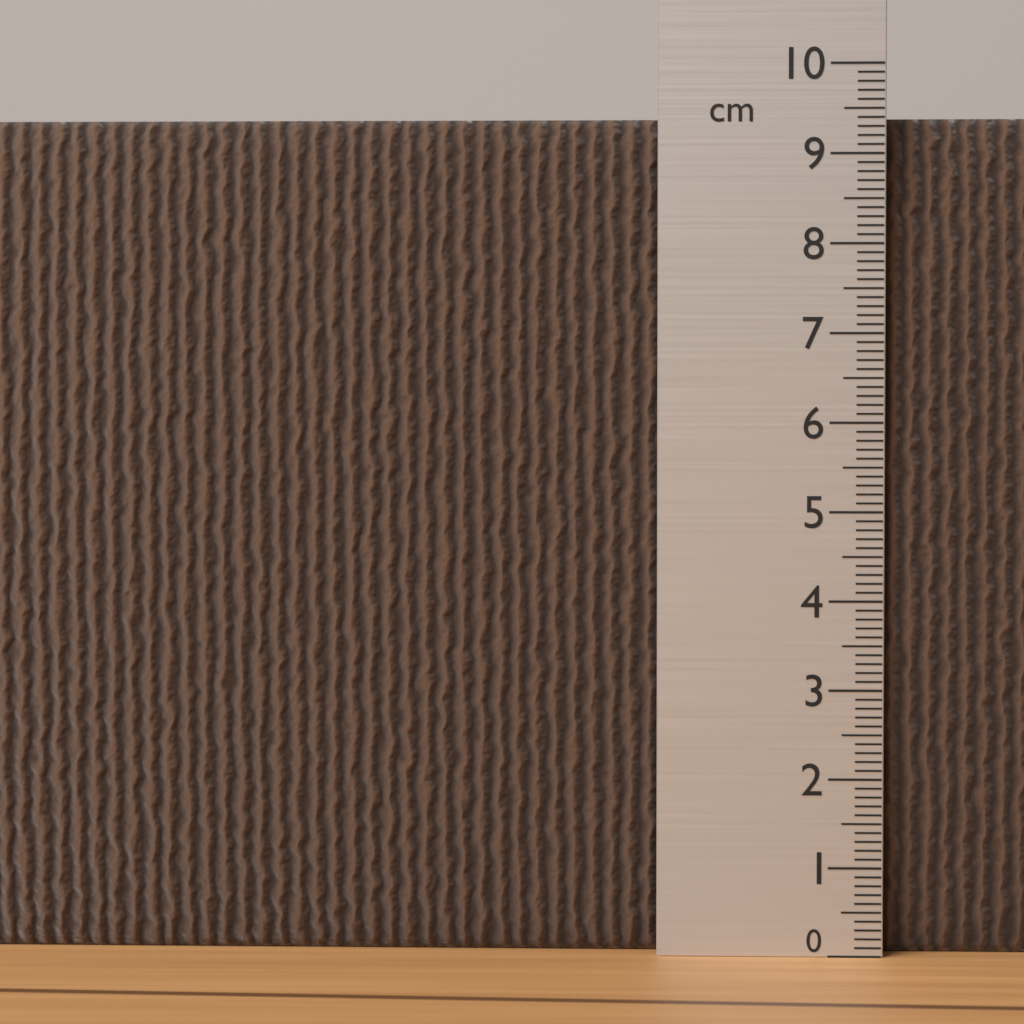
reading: 9.4 cm
